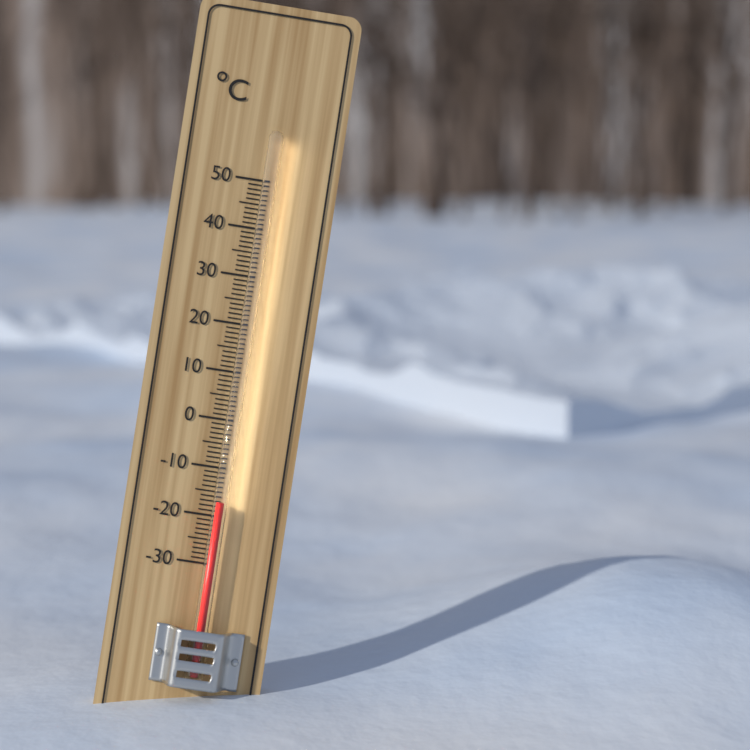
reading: -17 °C
